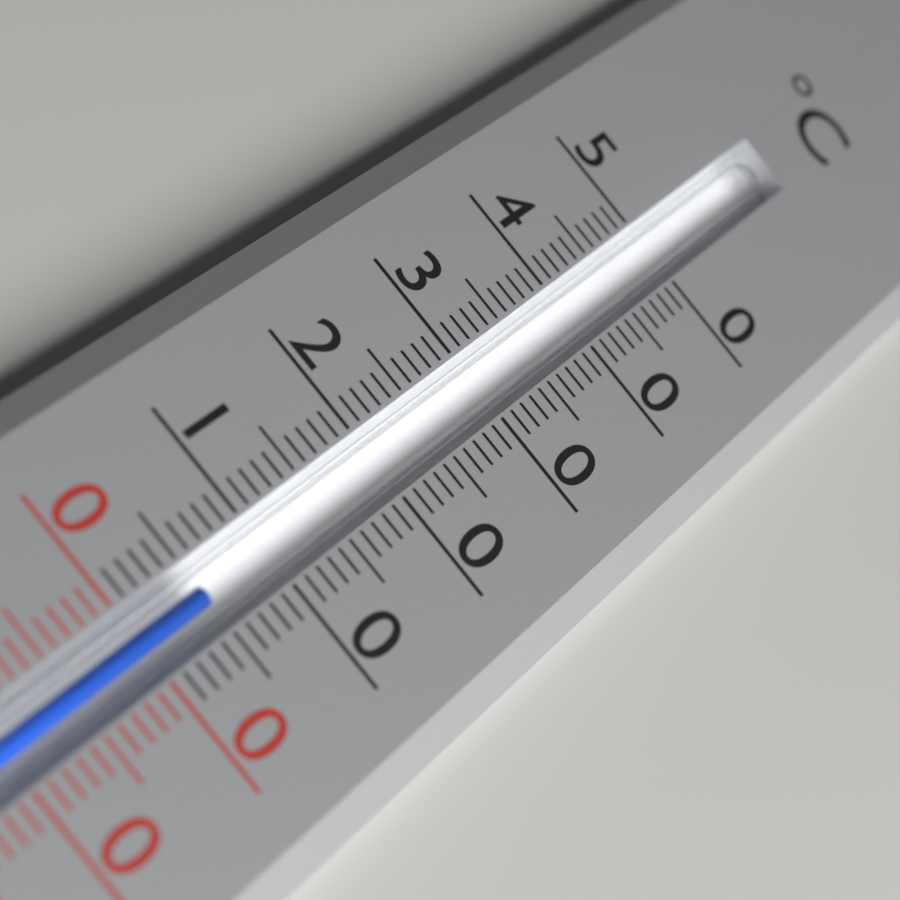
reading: 5 °C
